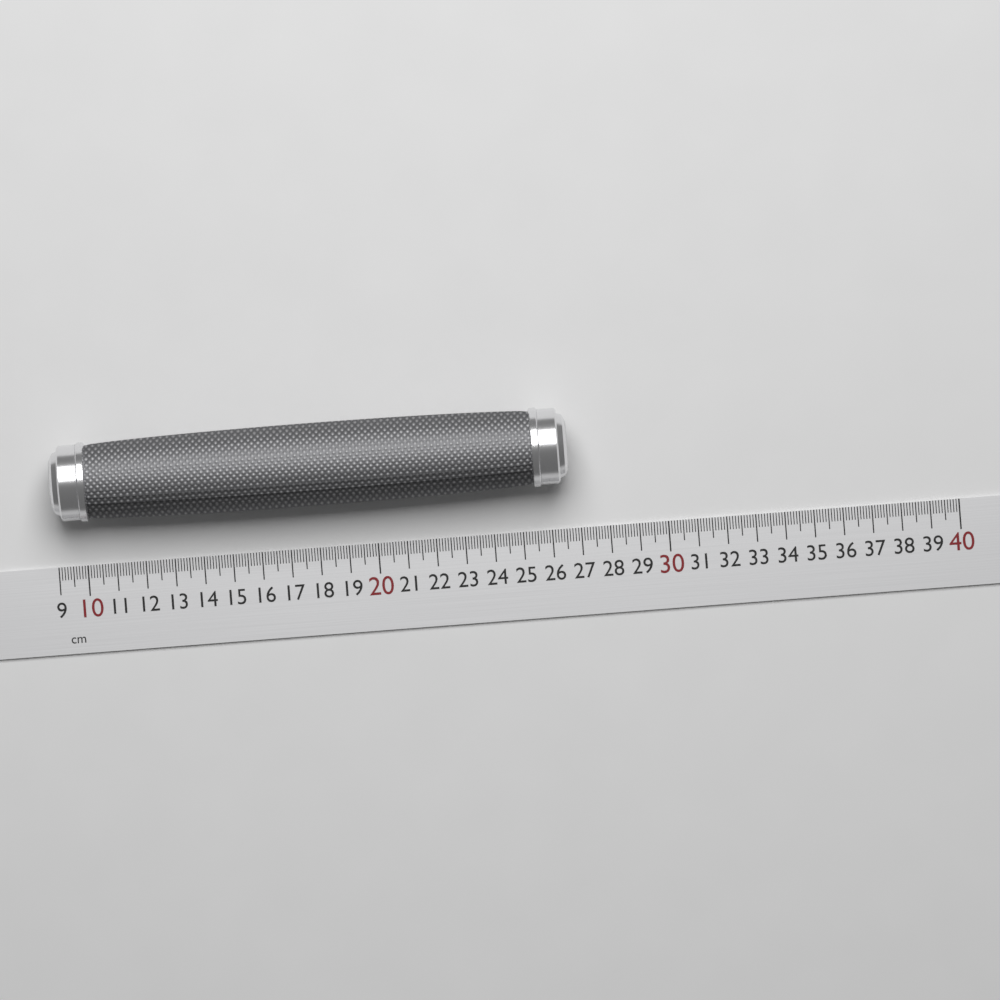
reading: 26.7 cm
